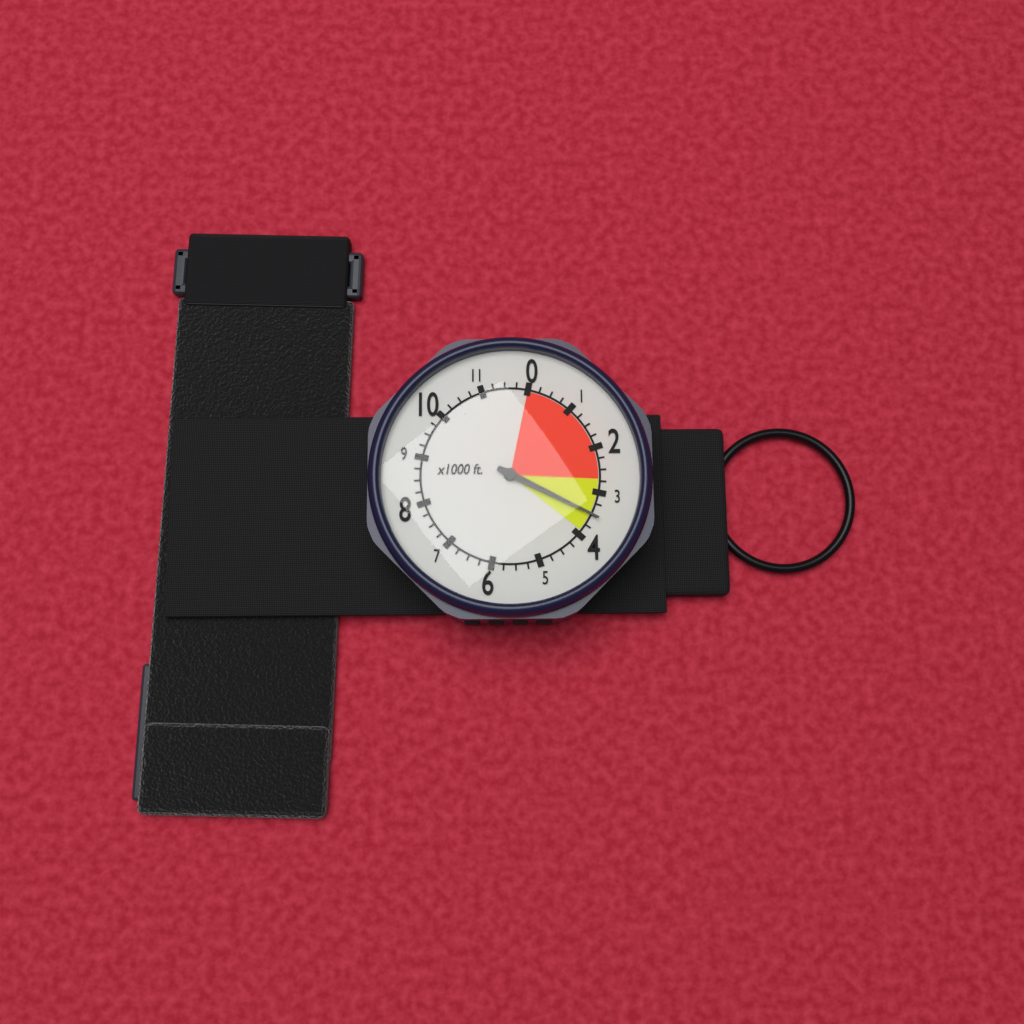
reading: 3500 ft
